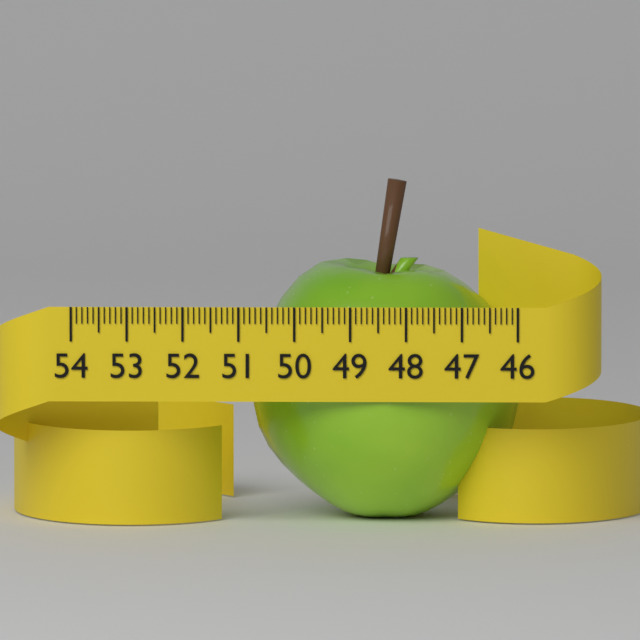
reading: 50.8 (no unit)
